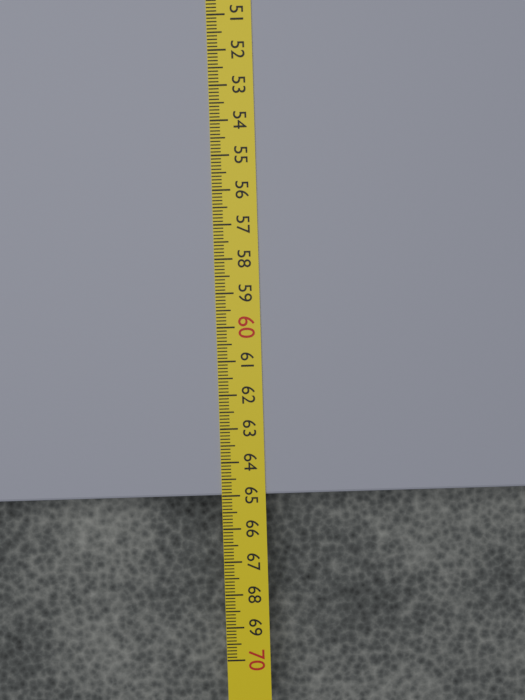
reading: 65.0 cm
